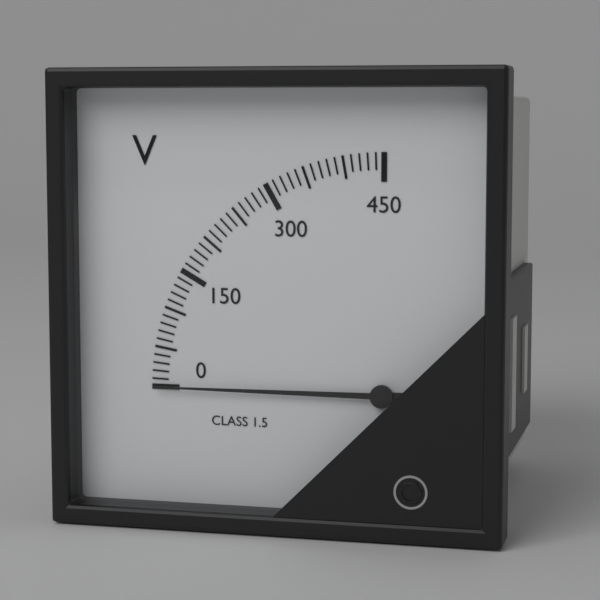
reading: 0 V
